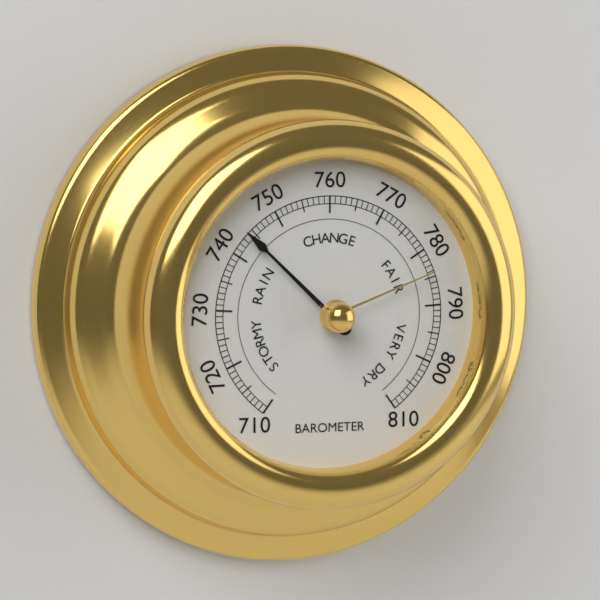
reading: 744 (no unit)
